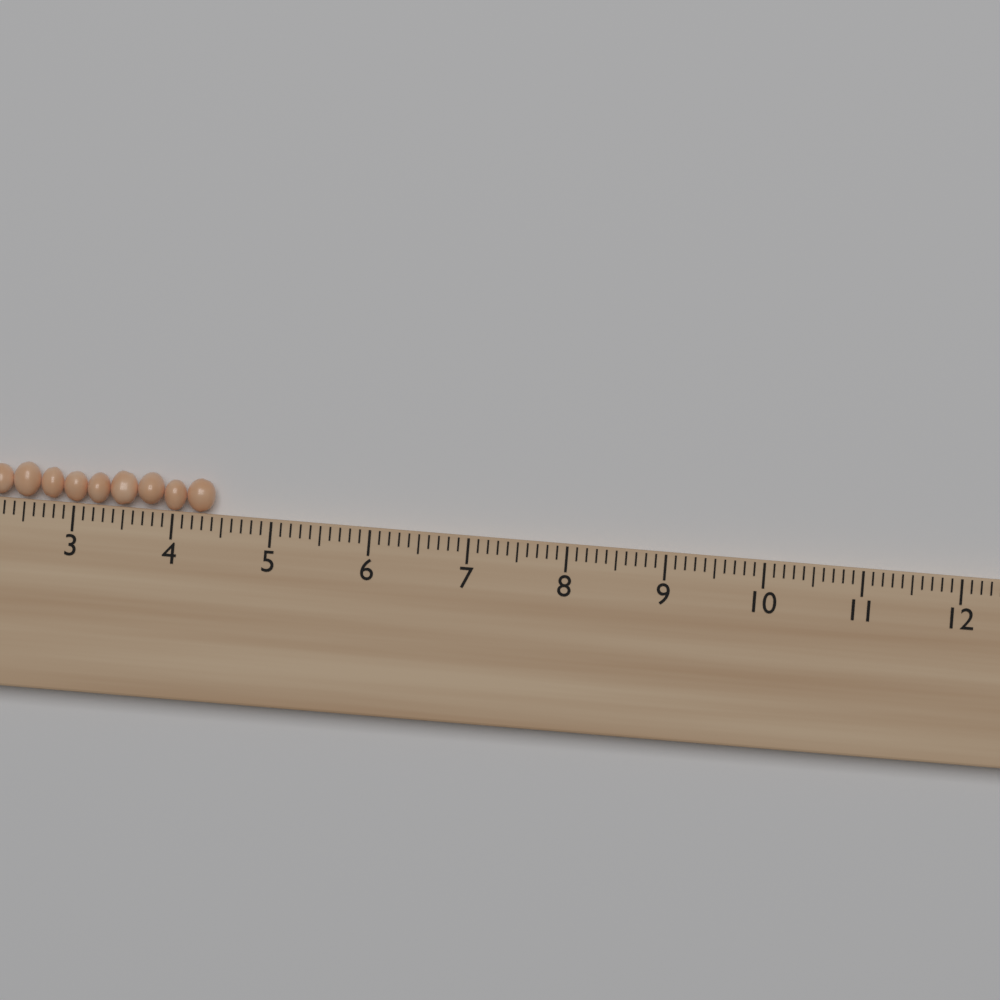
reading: 4.4 cm
